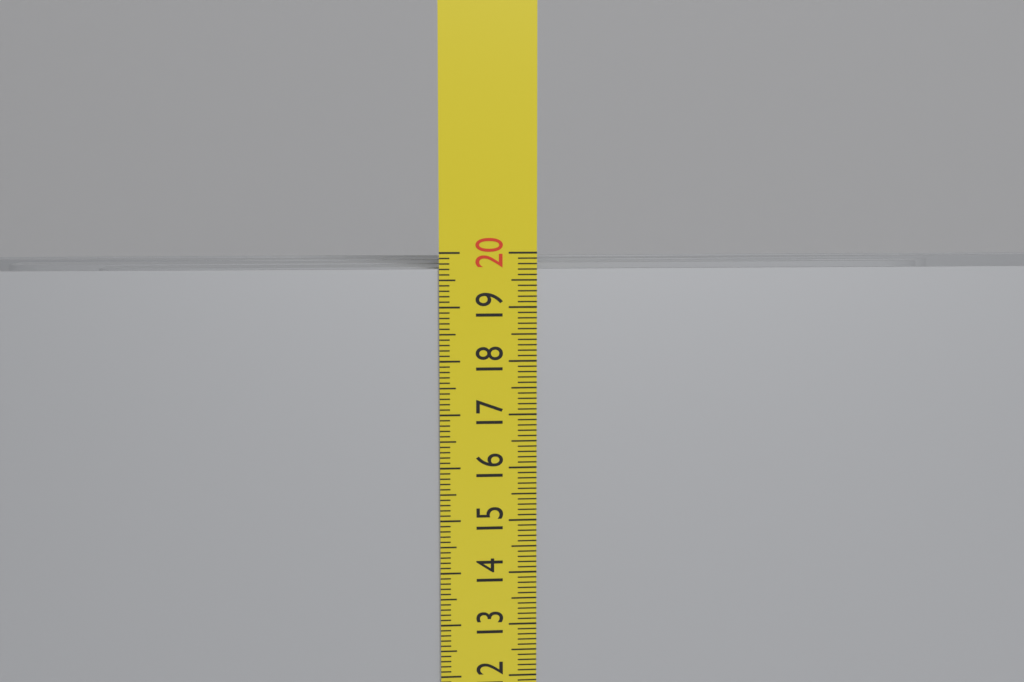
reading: 19.7 cm
